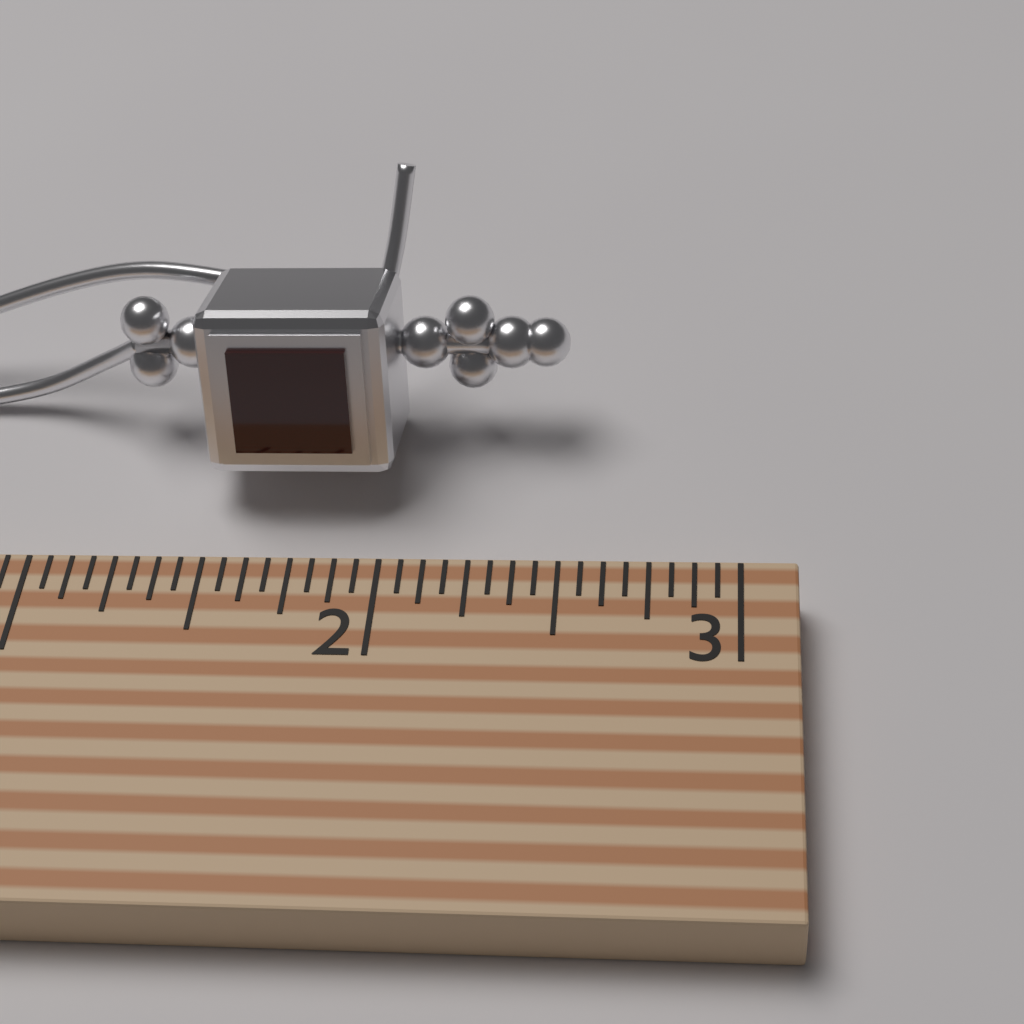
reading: 2.5000 (no unit)
